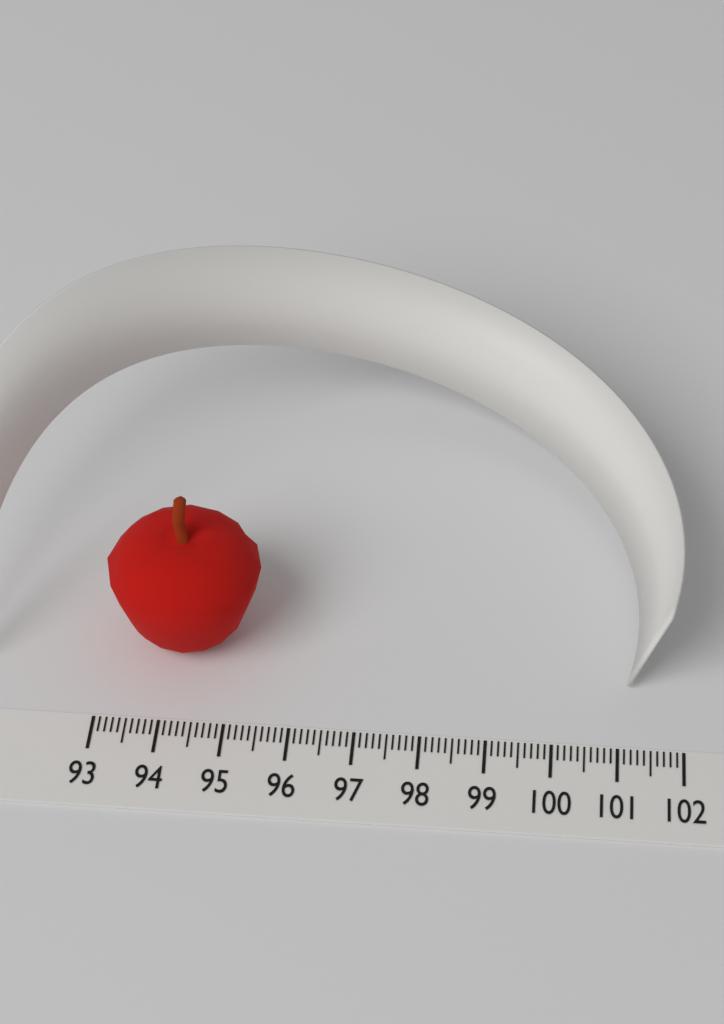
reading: 95.4 (no unit)
